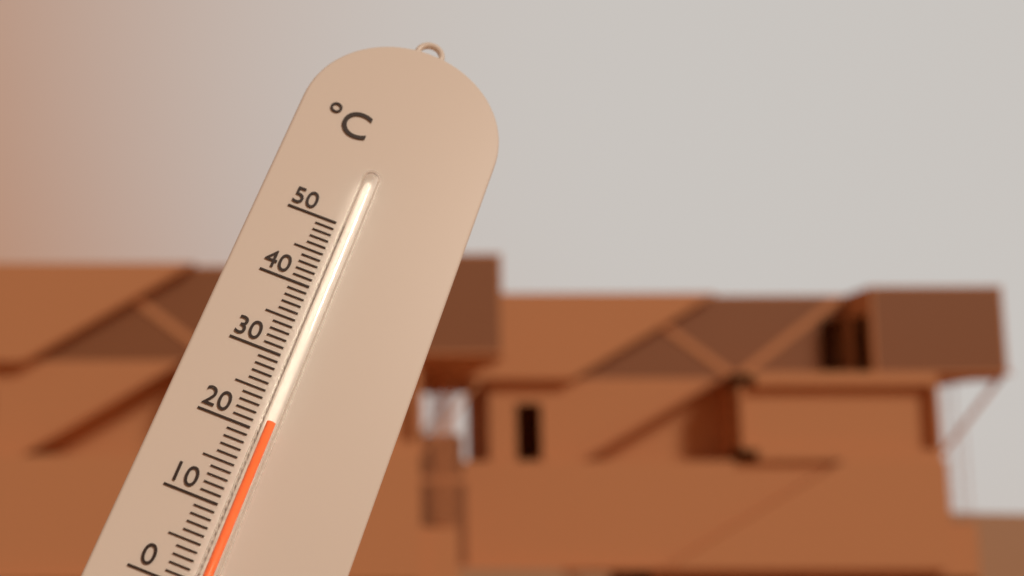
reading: 21 °C
